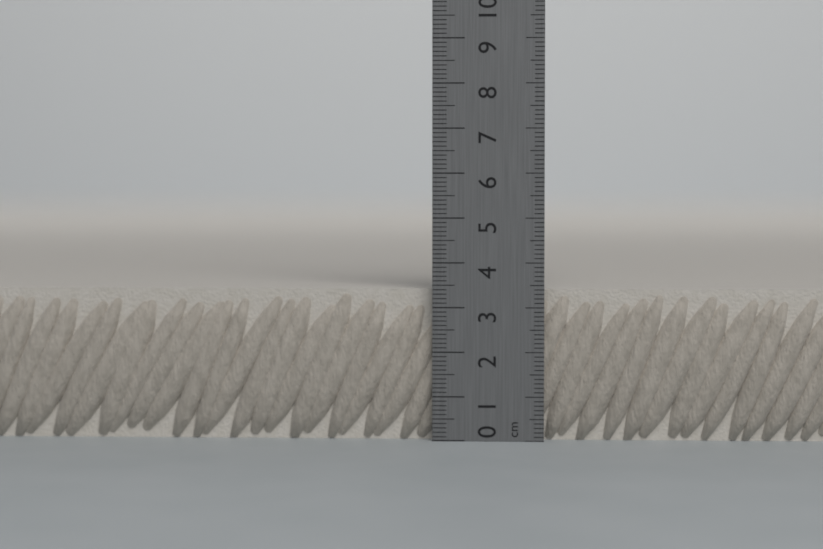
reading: 3.4 cm
